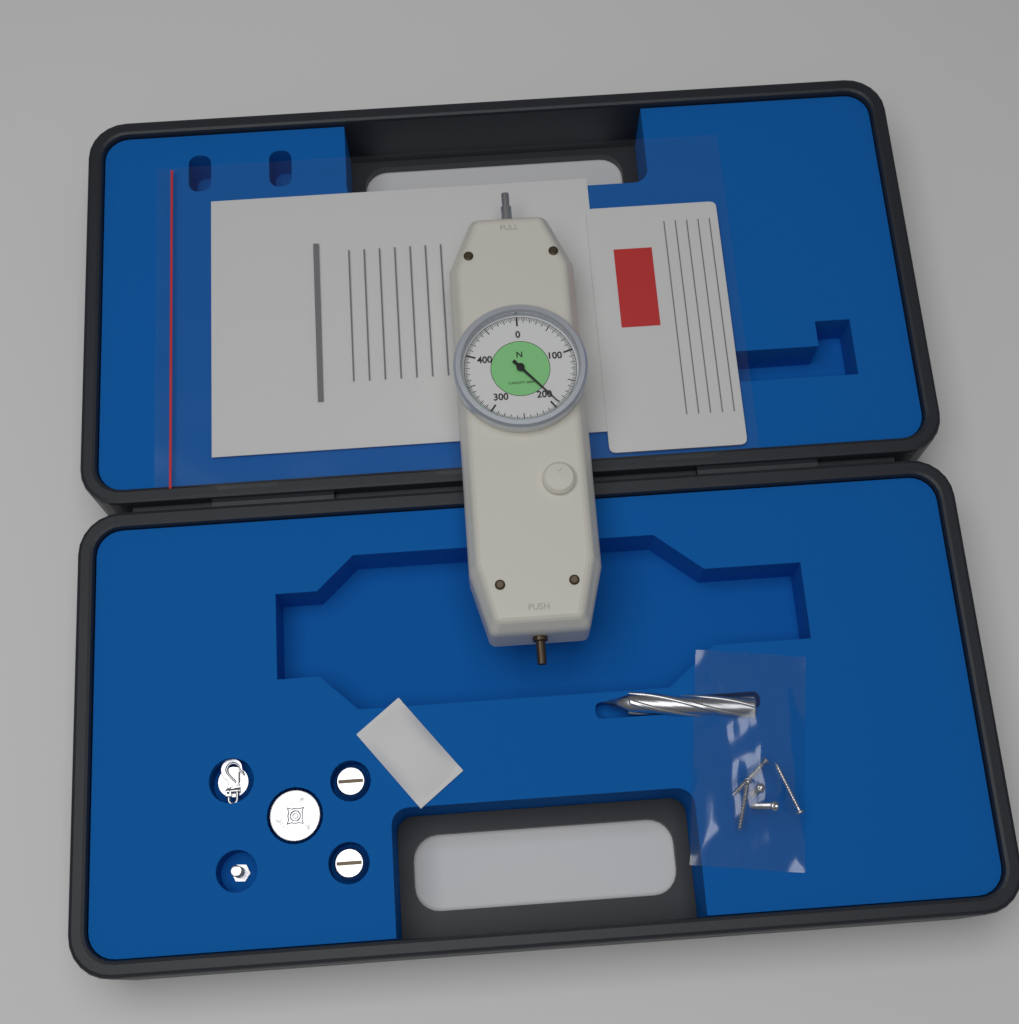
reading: 192.5 N
